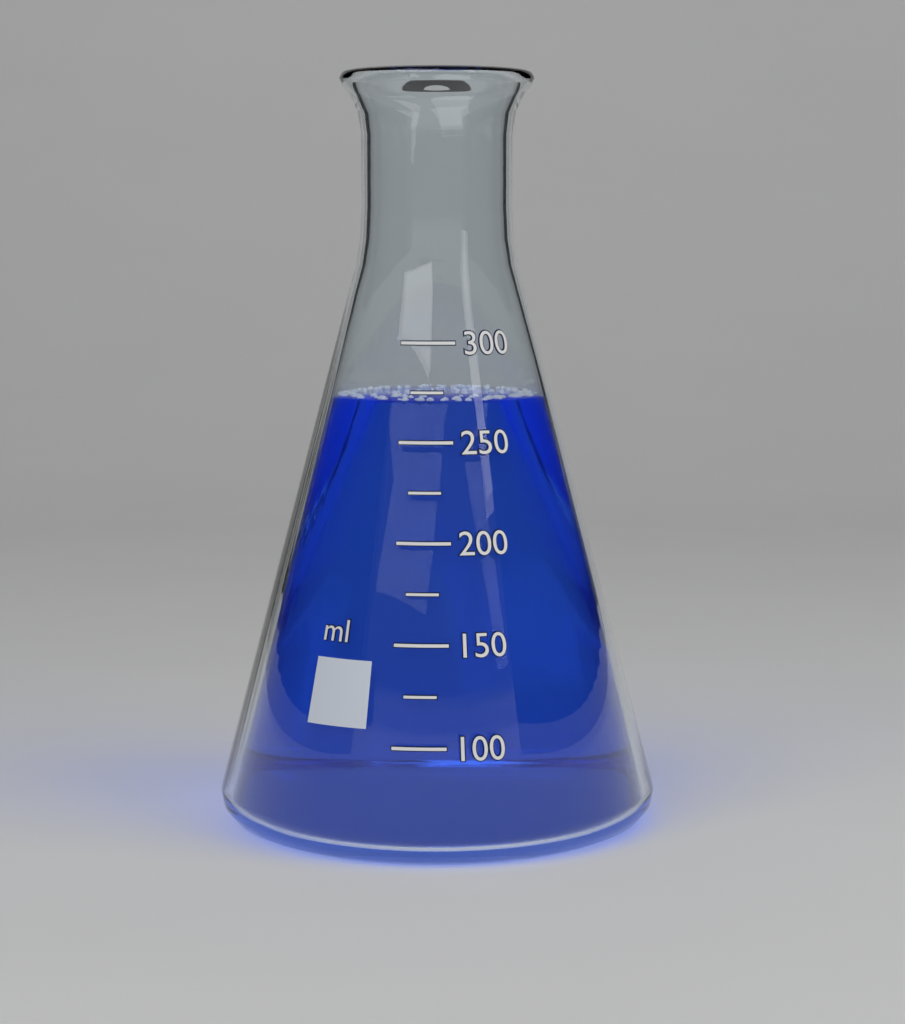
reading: 270 ml
